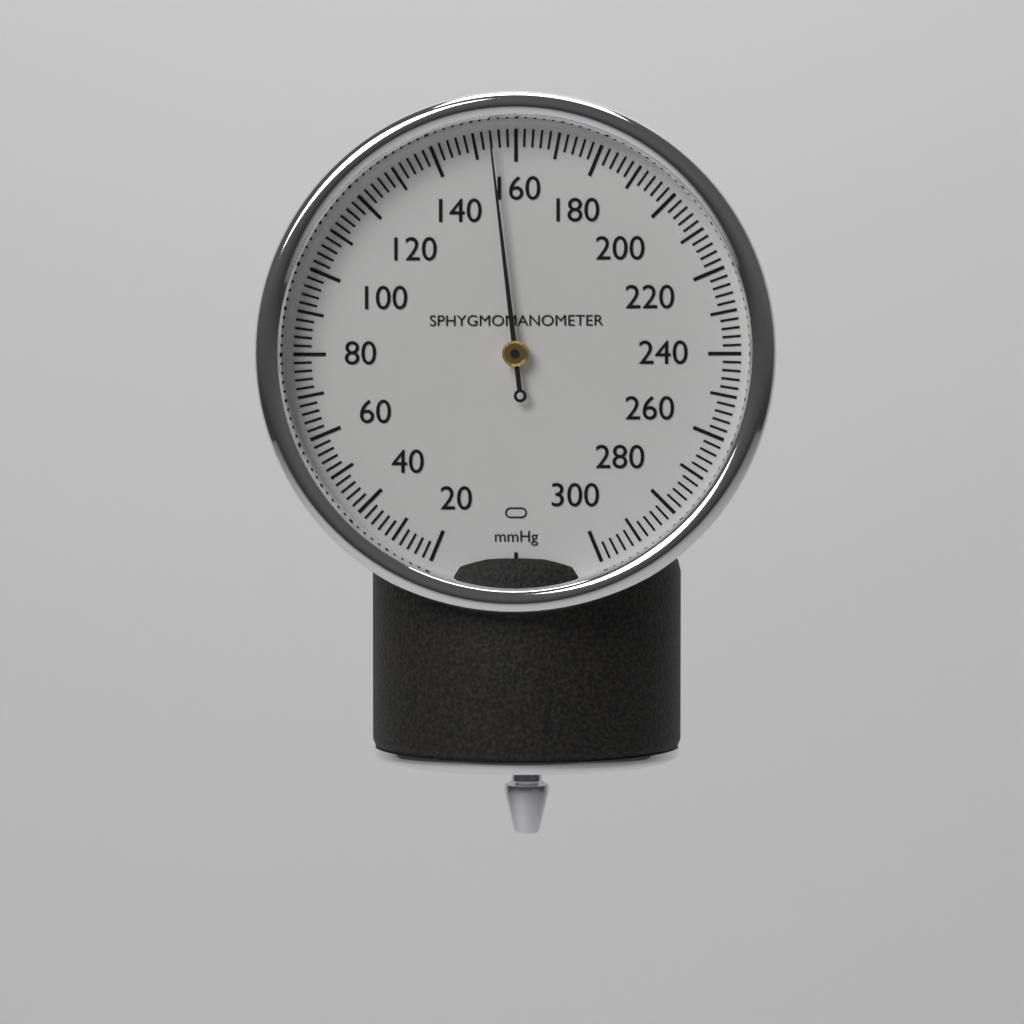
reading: 154 mmHg
